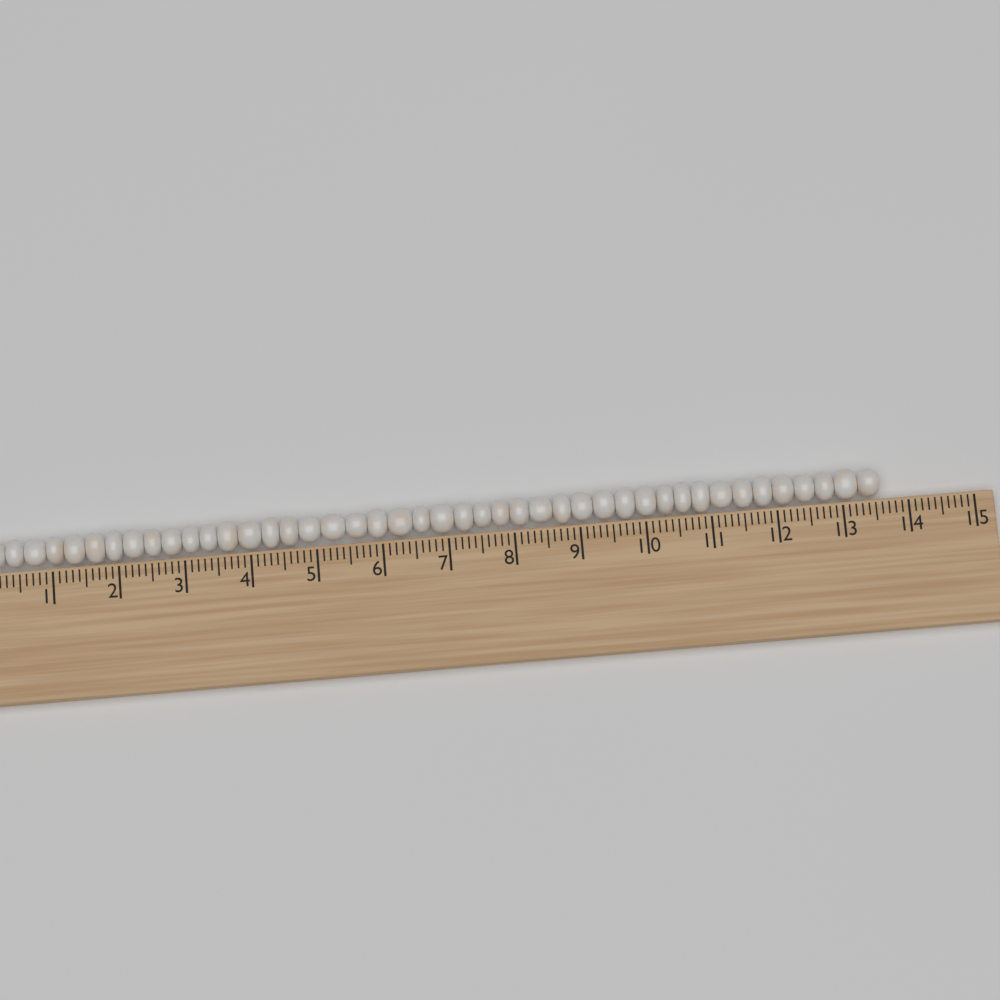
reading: 13.6 (no unit)
